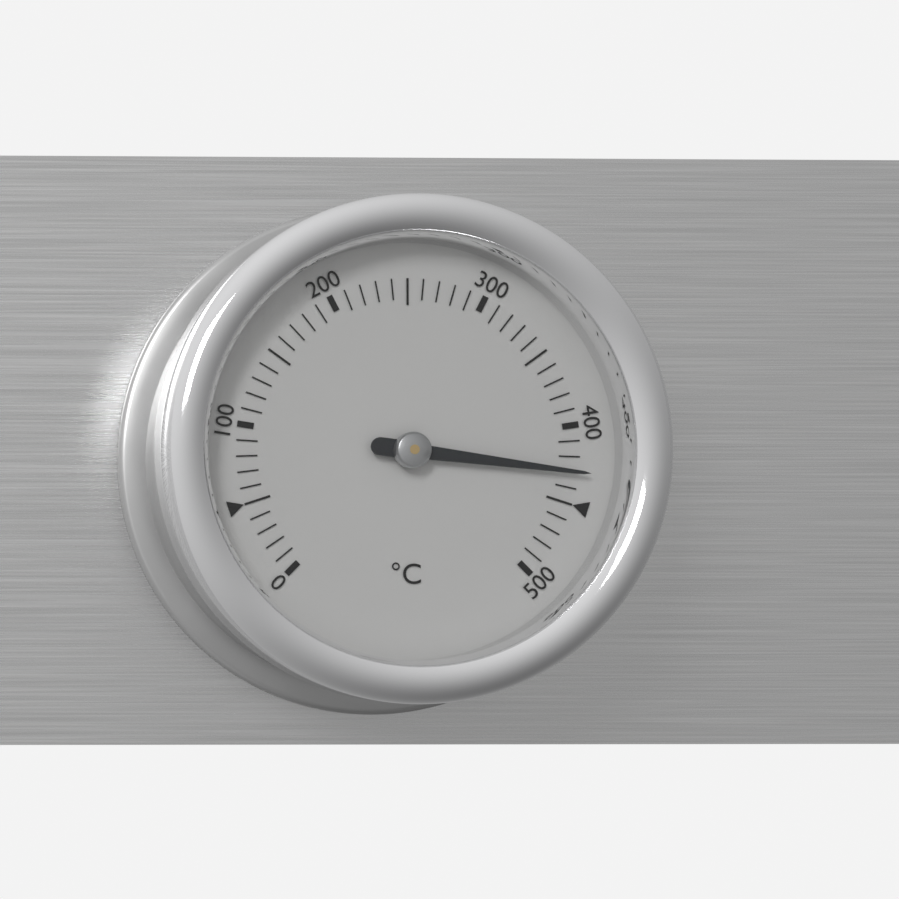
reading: 430 °C
